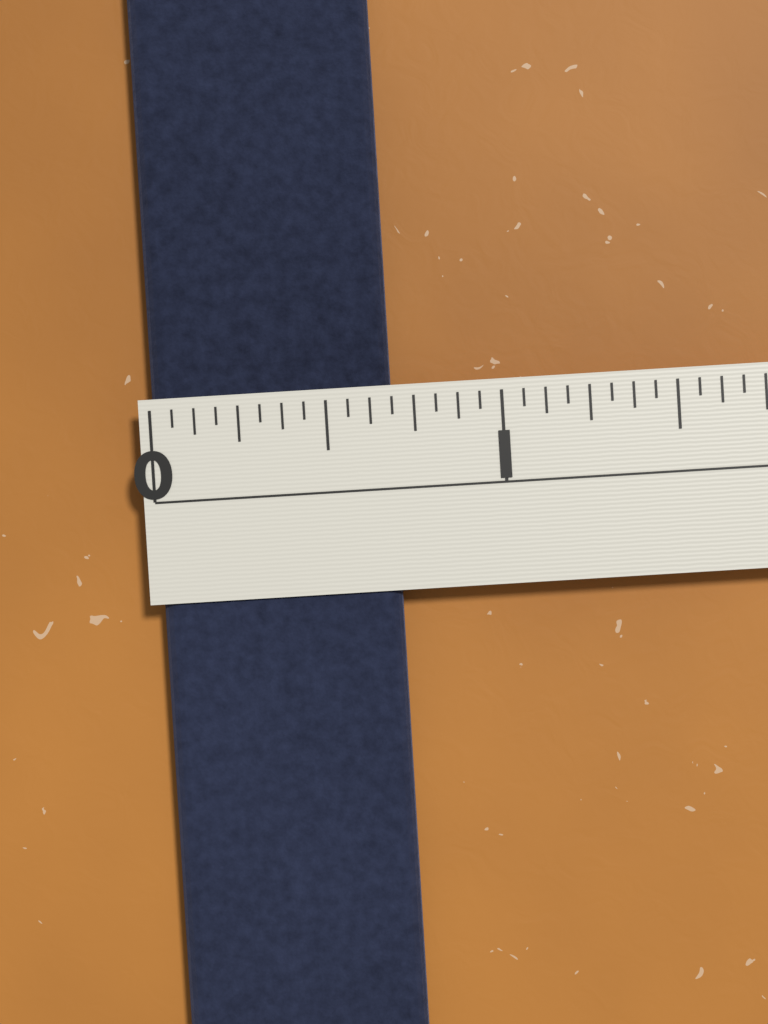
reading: 0.6875 in
